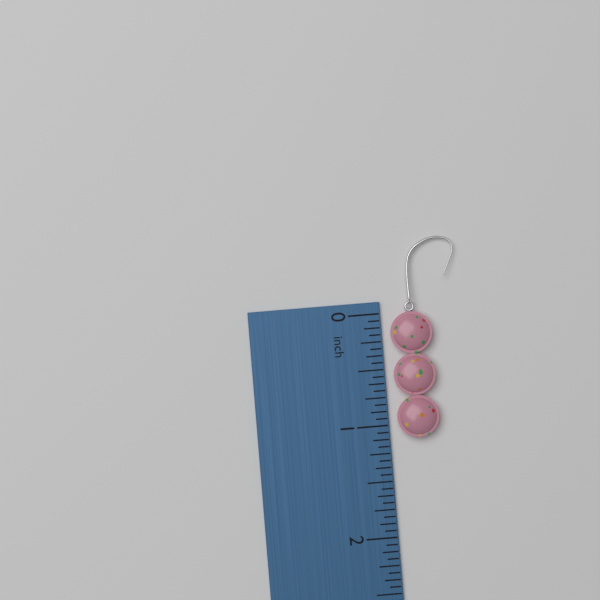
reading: 1.1250 inch
